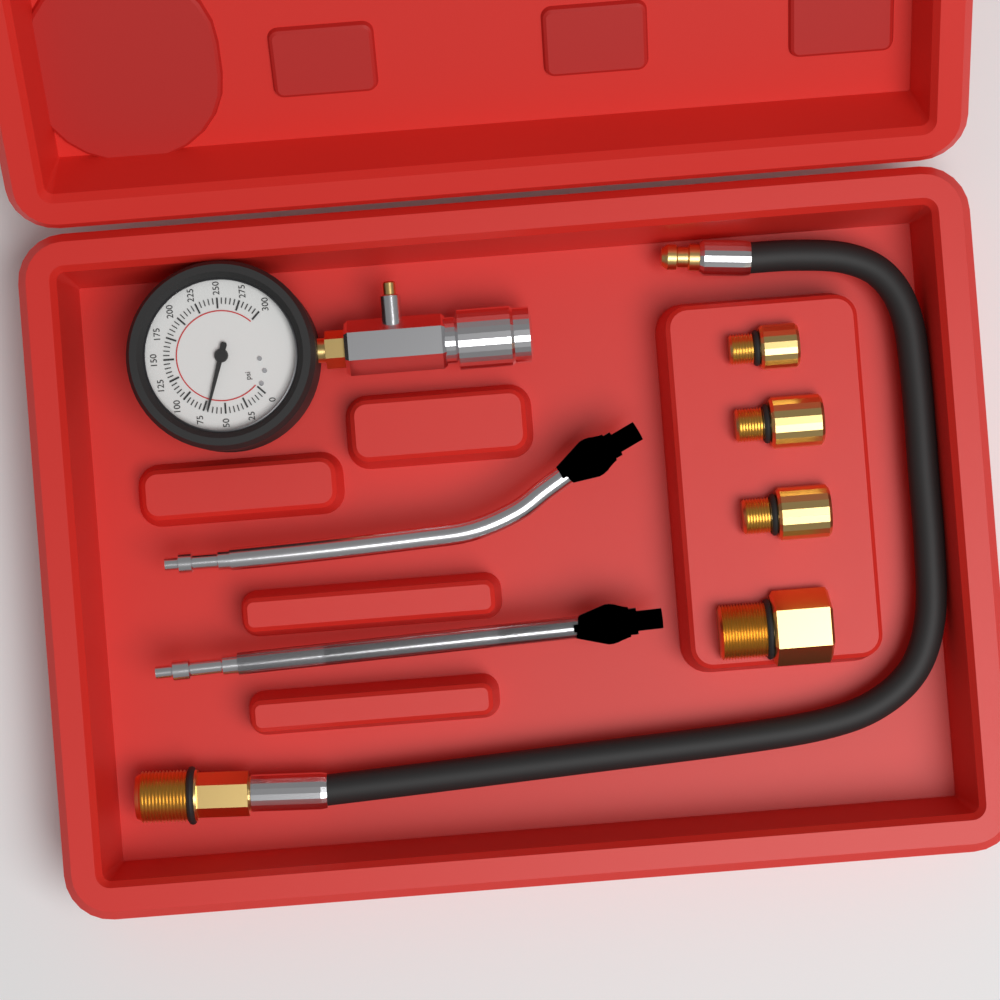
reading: 70 psi
